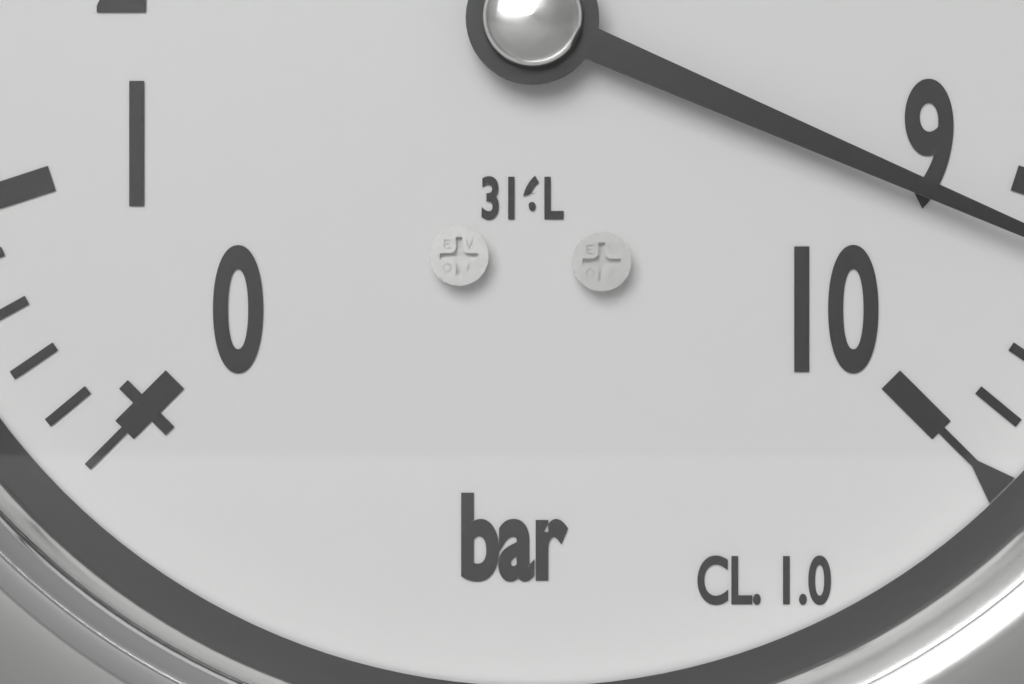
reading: 9.2 bar
